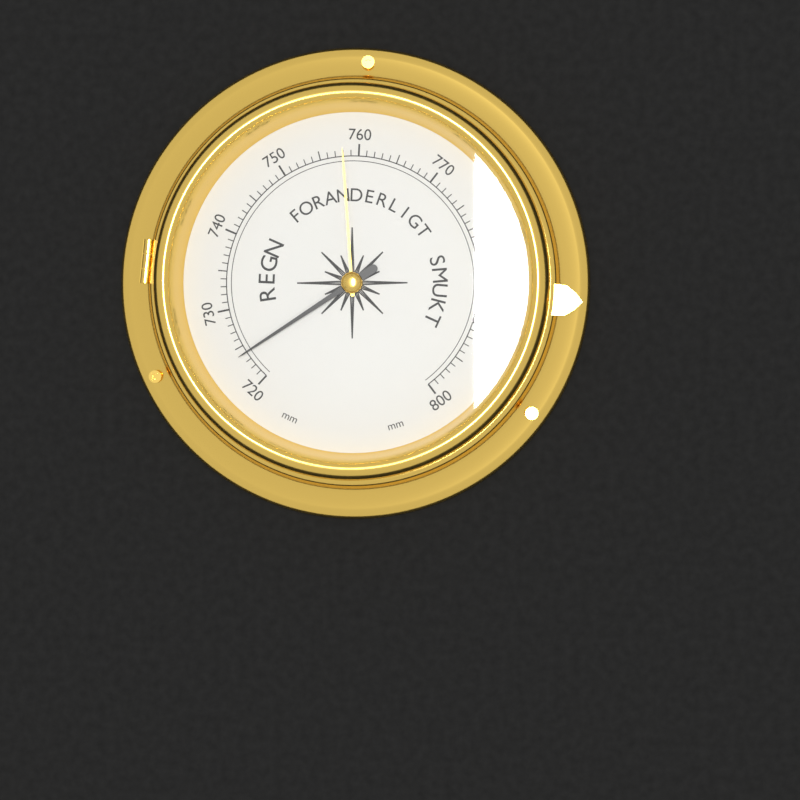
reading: 724 mm
